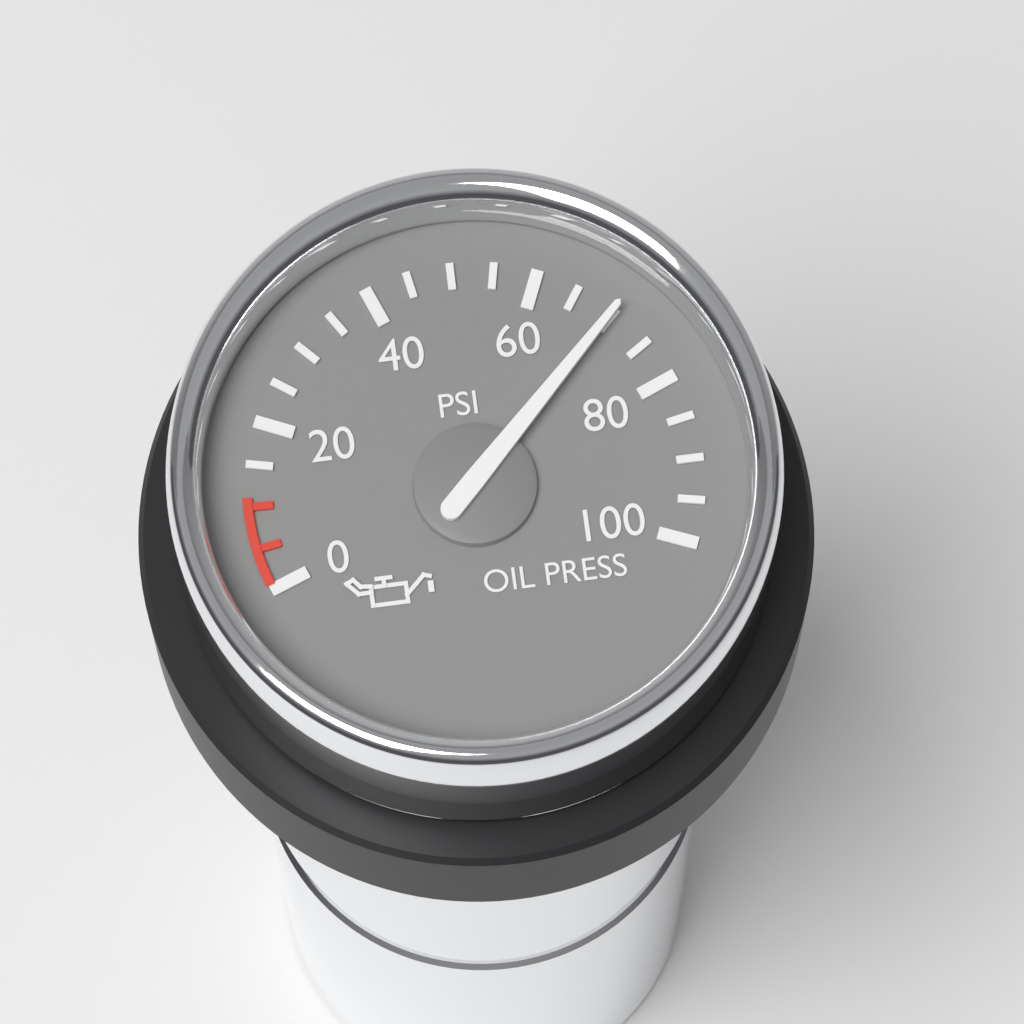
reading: 70 psi
